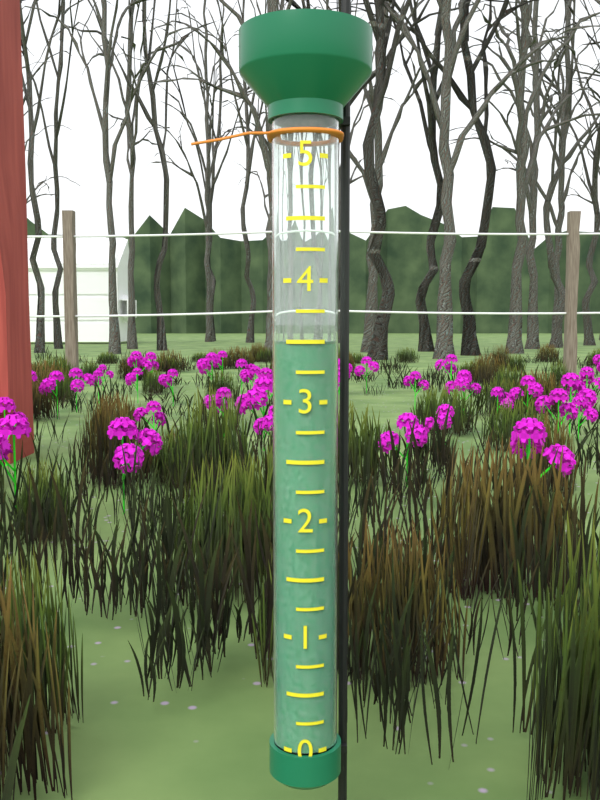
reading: 3.50 (no unit)
